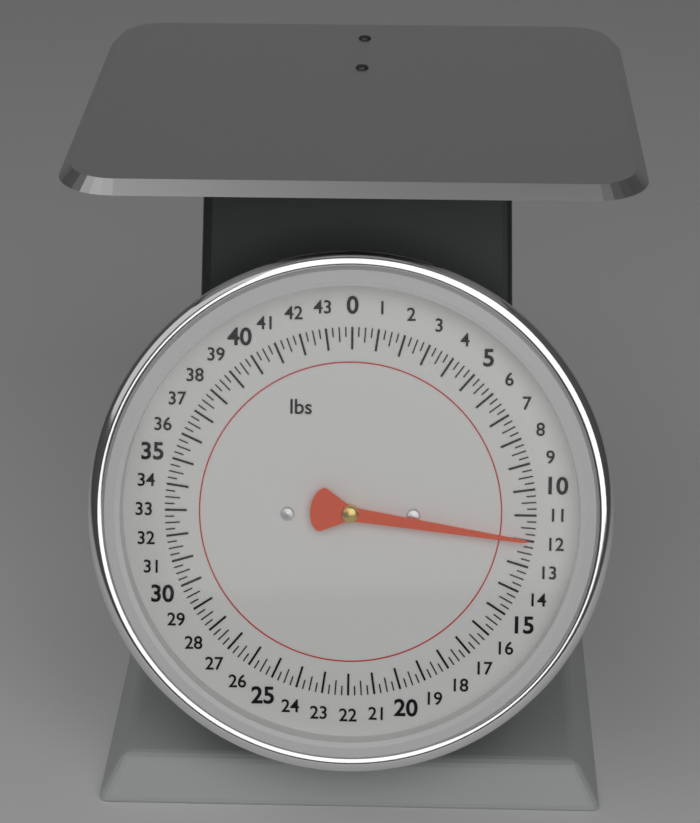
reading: 12.00 lbs
